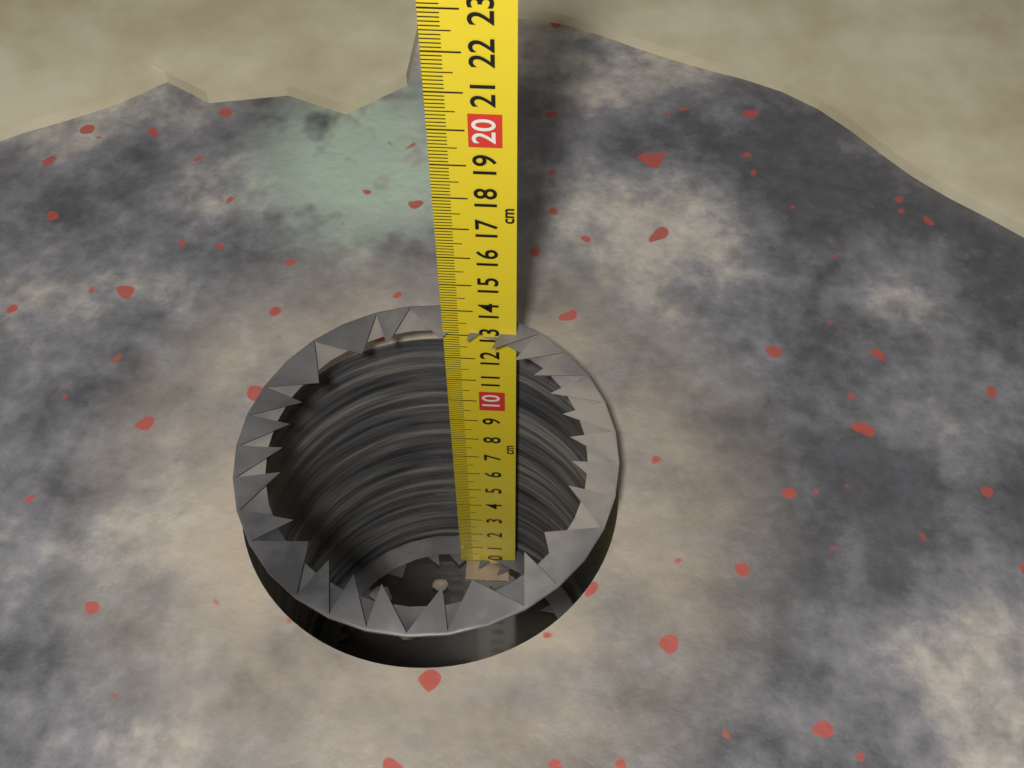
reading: 13.1 cm
